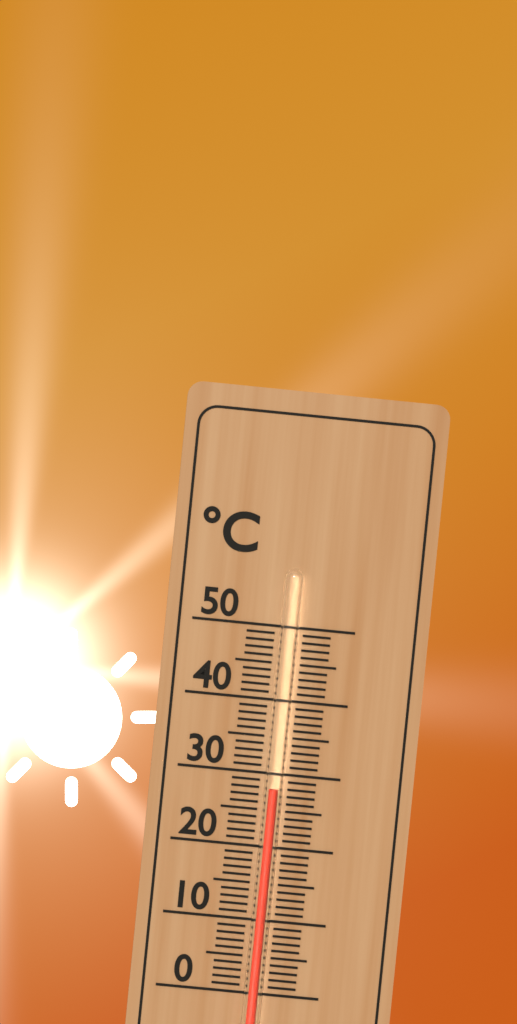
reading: 28 °C
